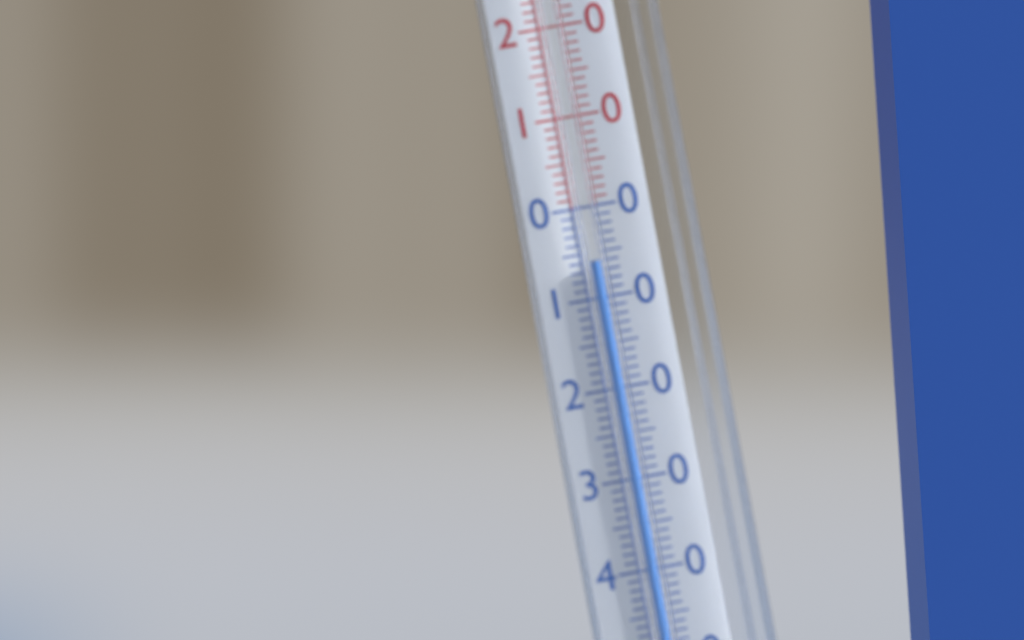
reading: -6 °C
